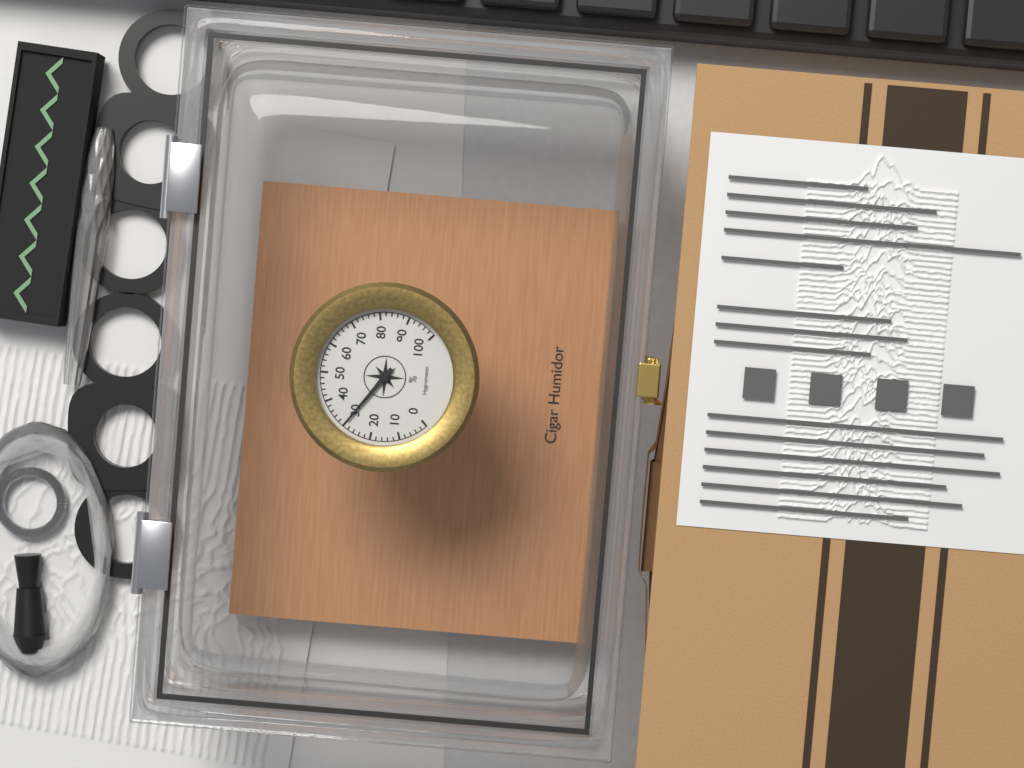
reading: 30 %
